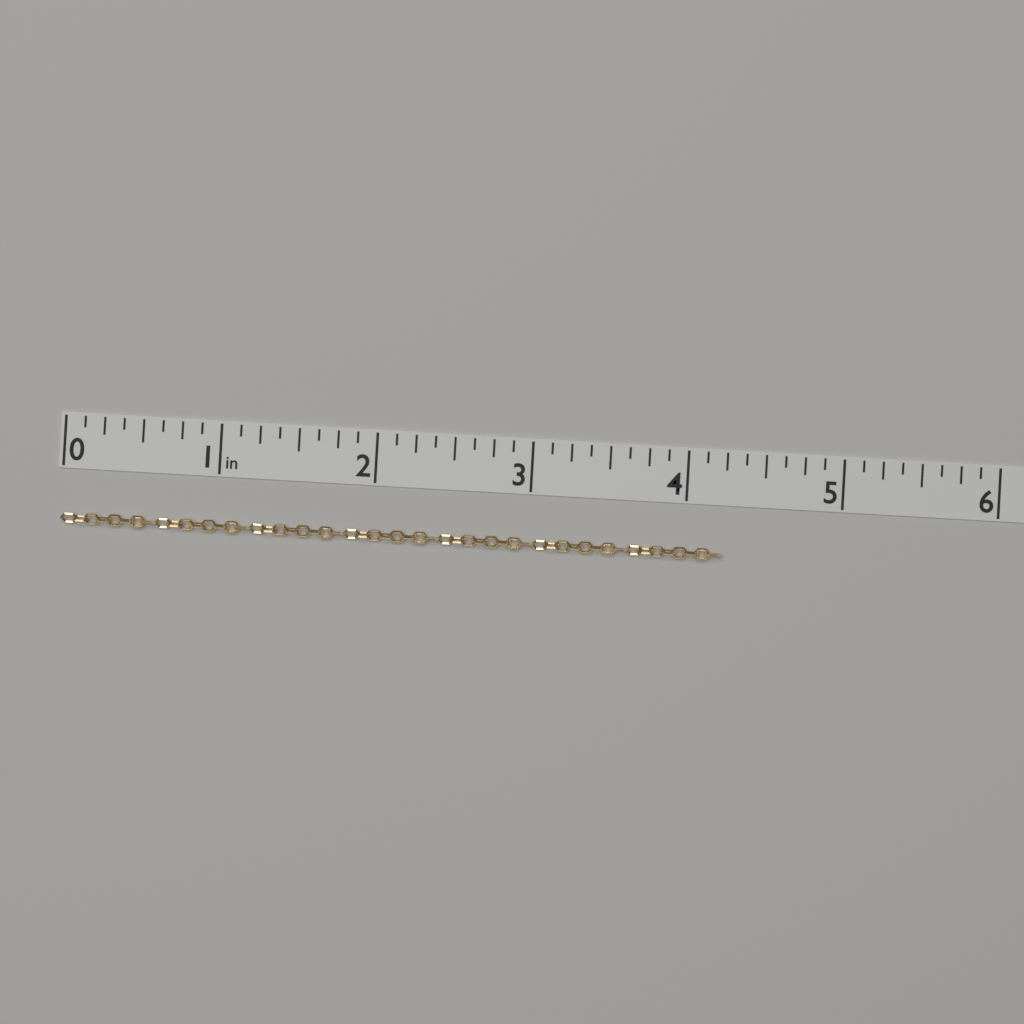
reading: 4.250 in
